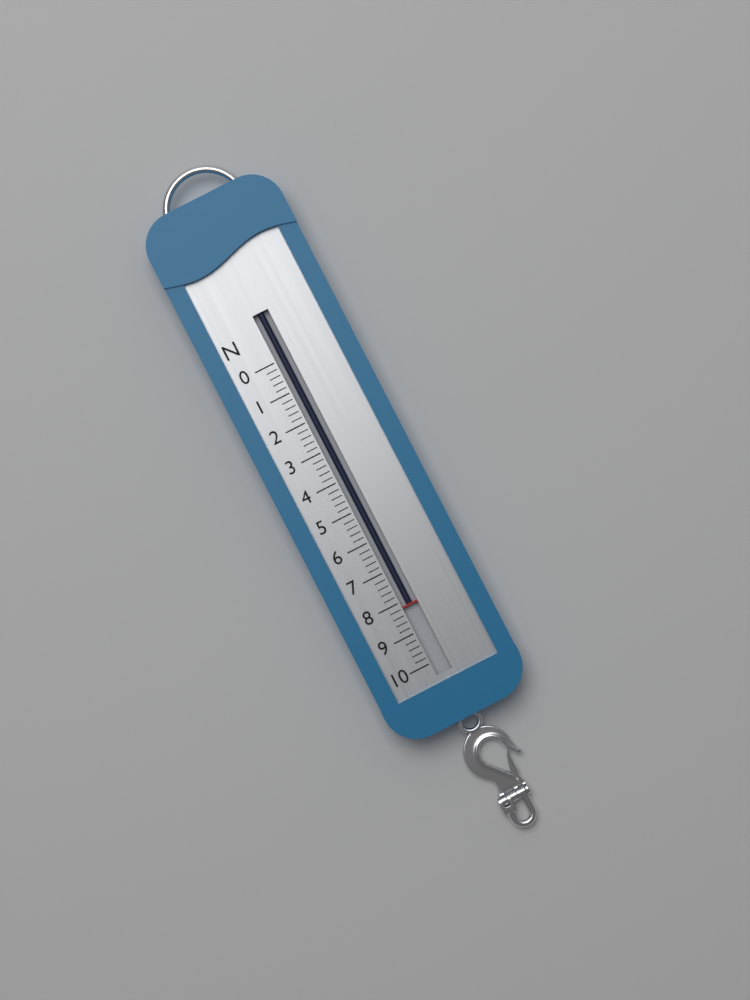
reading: 8.2 N
